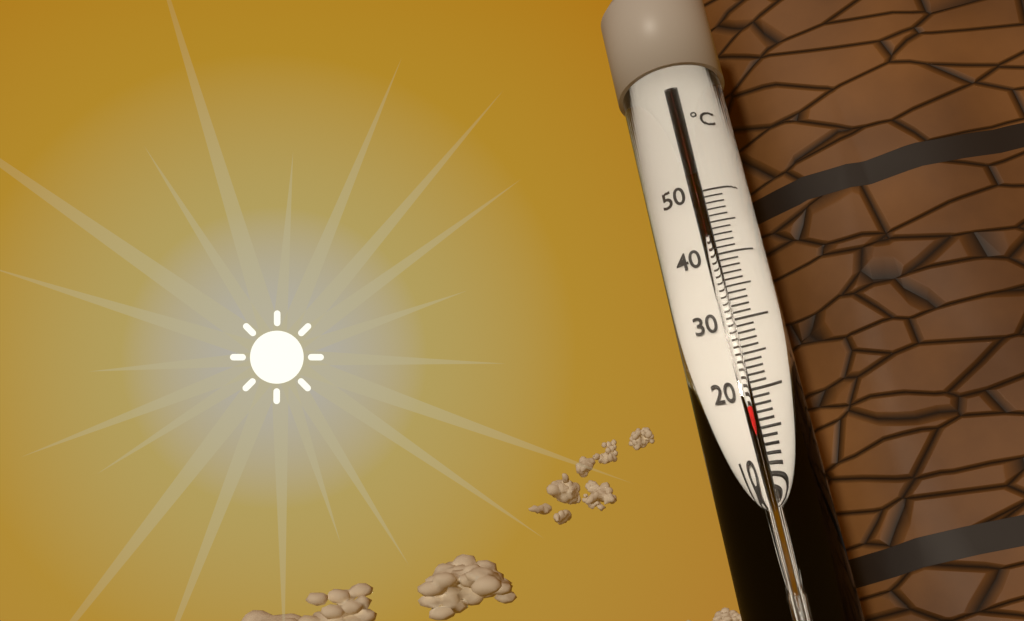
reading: 17 °C
